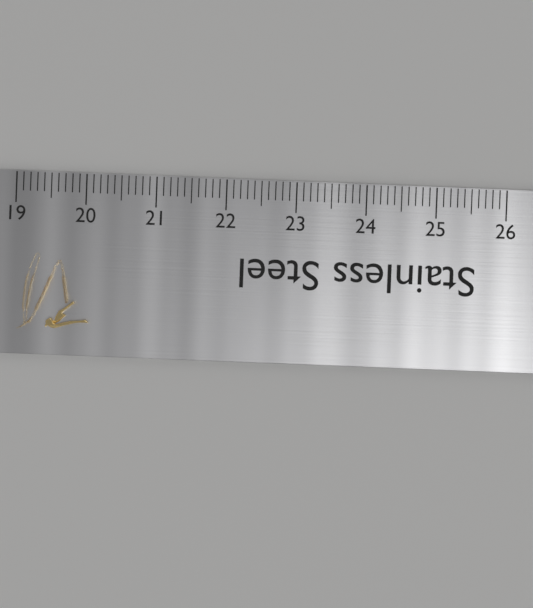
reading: 20.1 (no unit)
